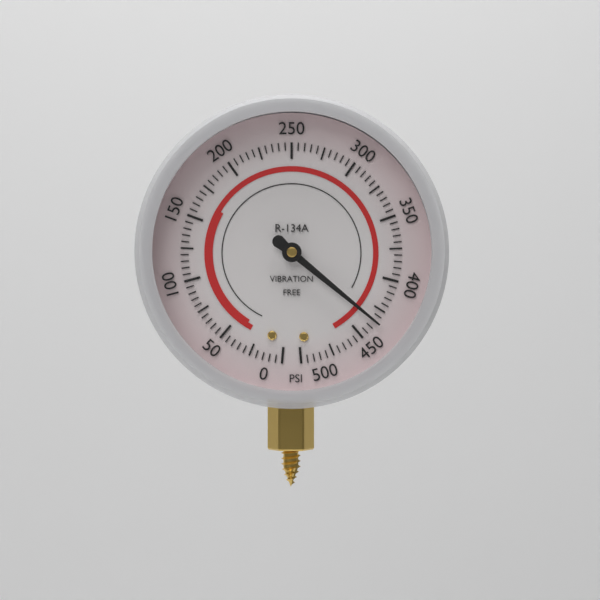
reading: 435 psi
